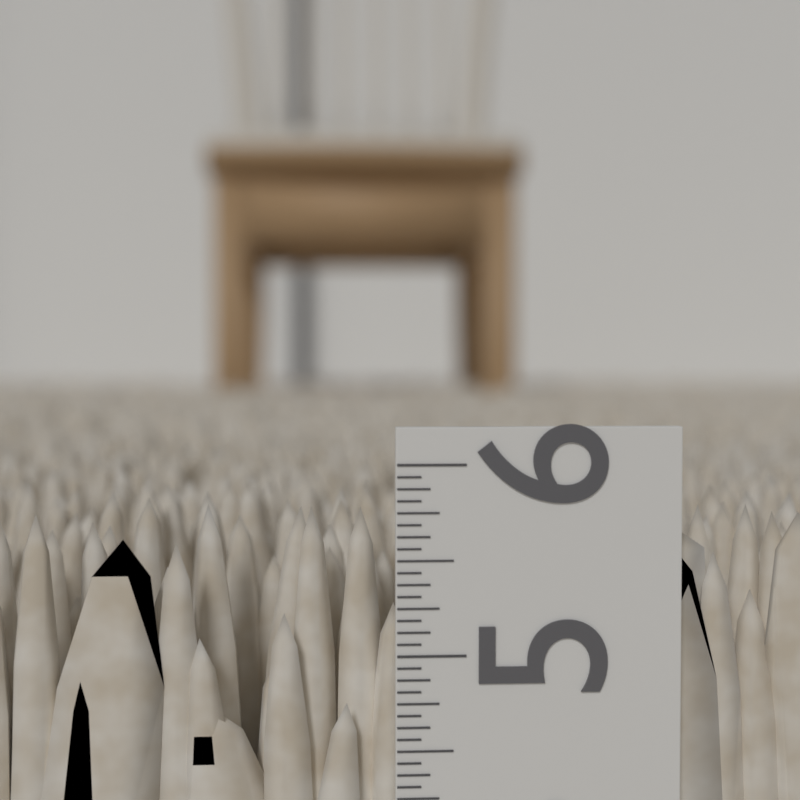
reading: 5.7500 in
